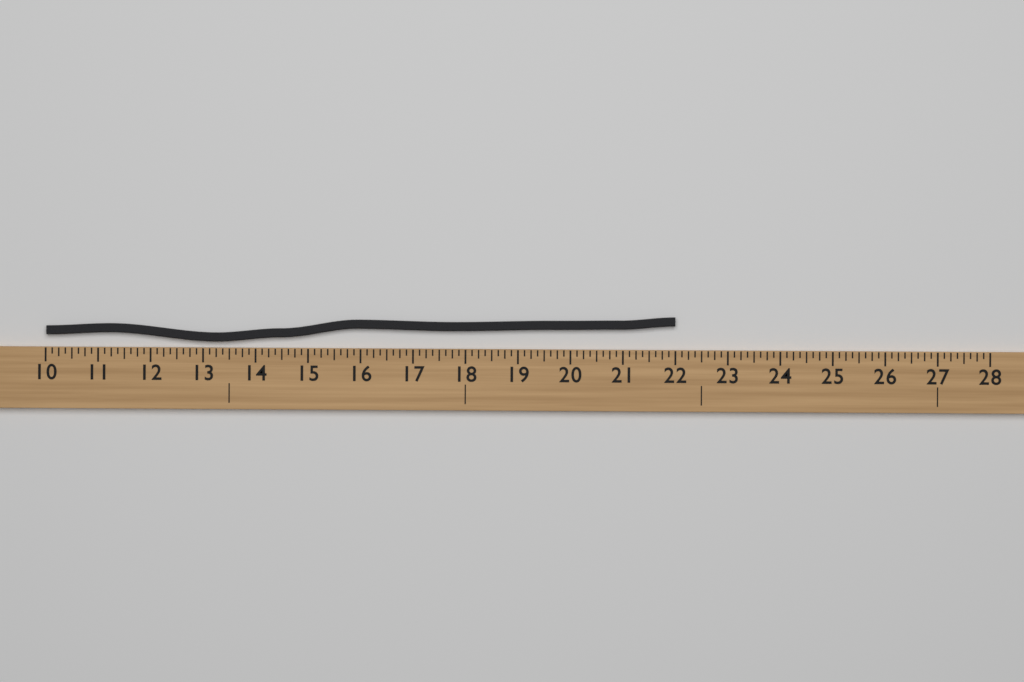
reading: 22.000 (no unit)
